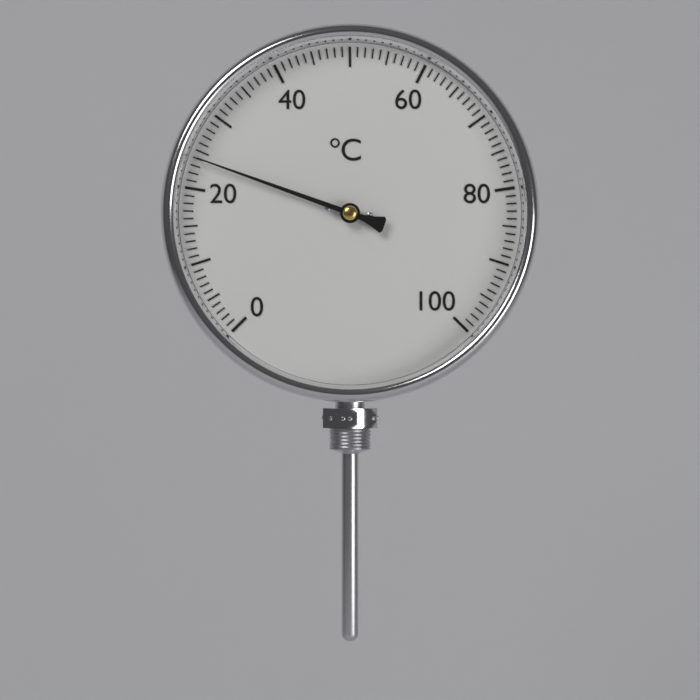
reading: 24 °C
